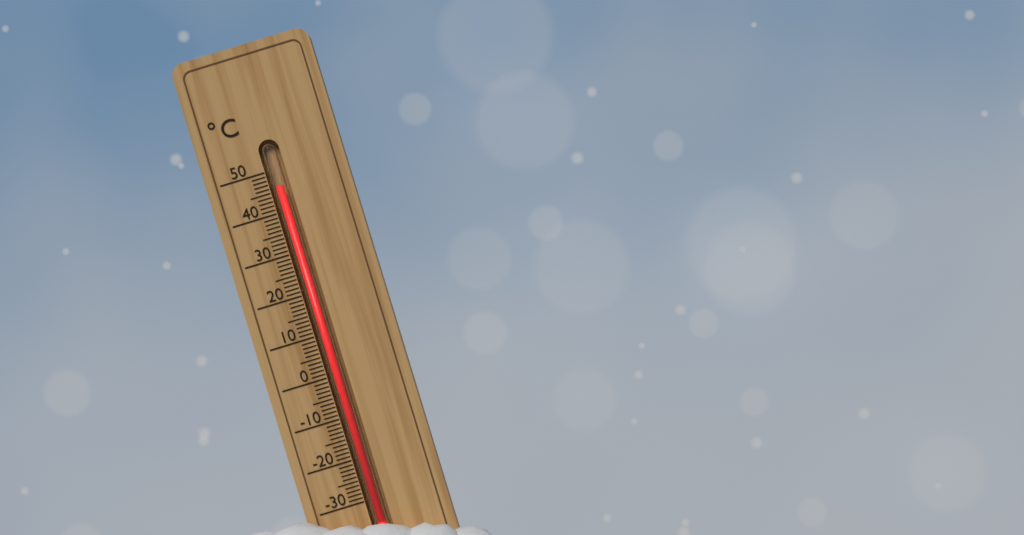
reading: 46 °C
